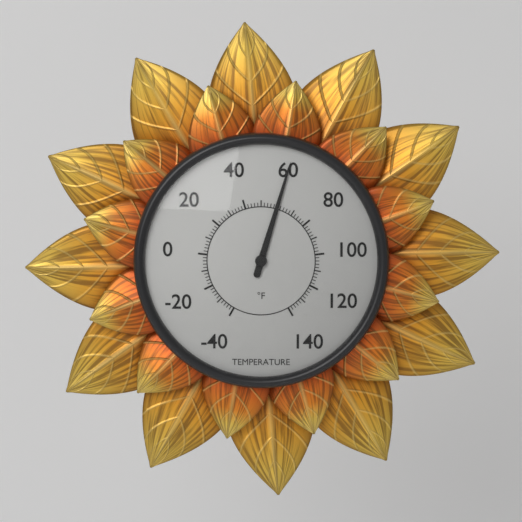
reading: 60 °F
